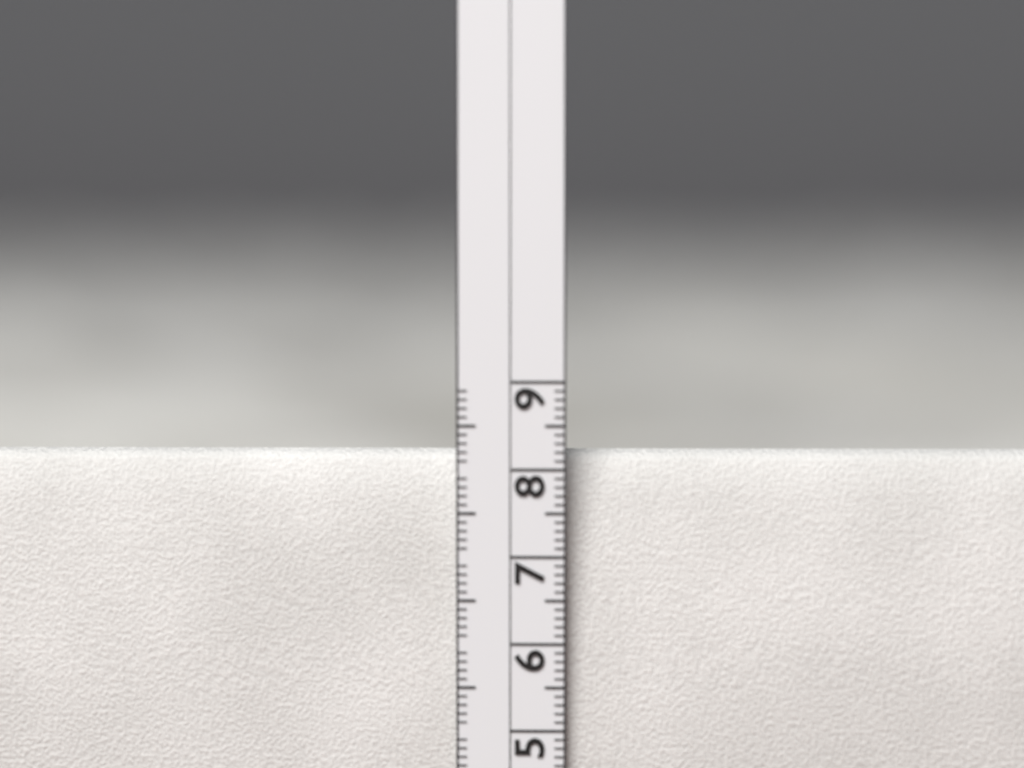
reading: 8.2 cm
